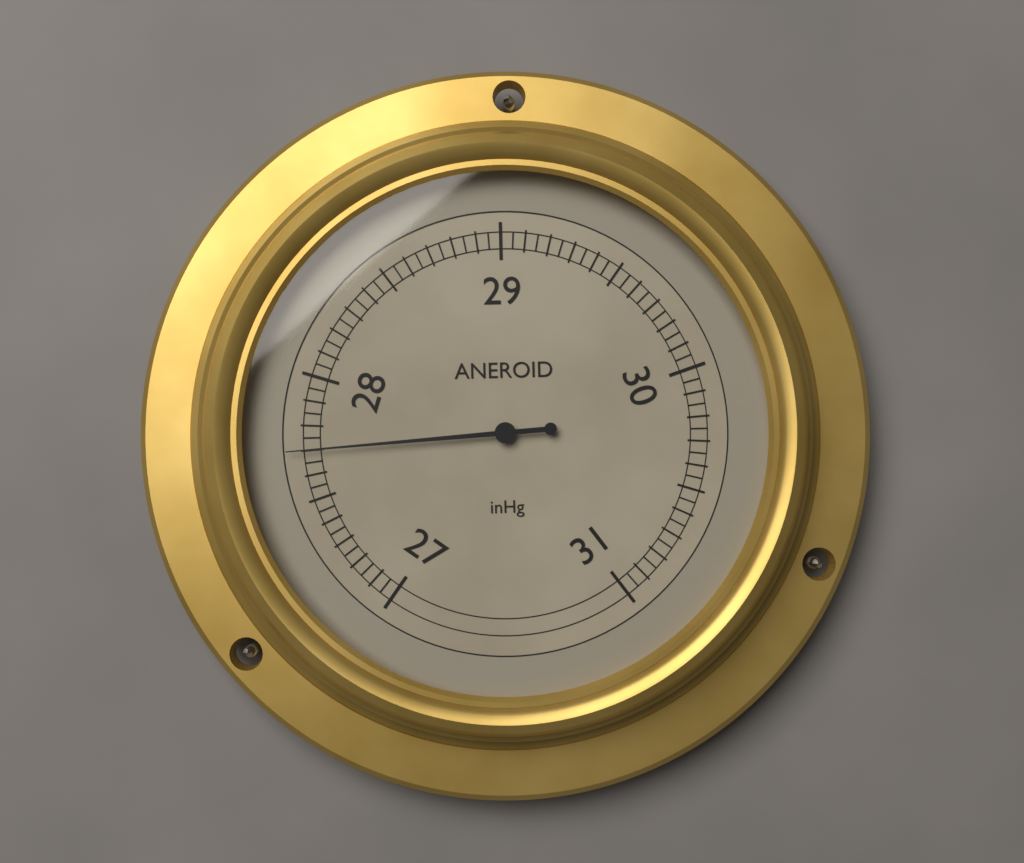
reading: 27.70 inHg
